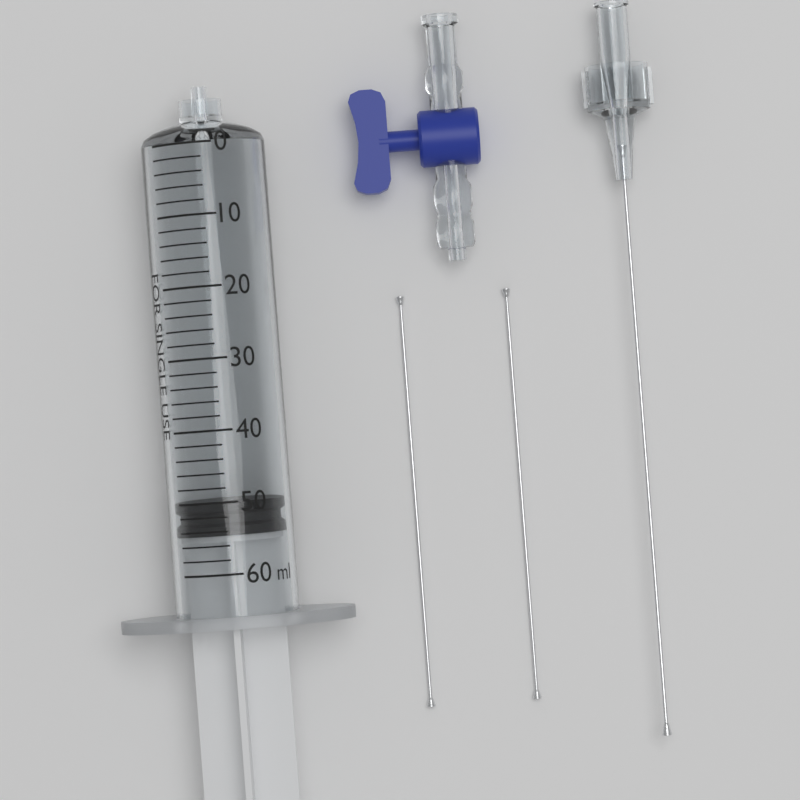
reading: 50 ml
